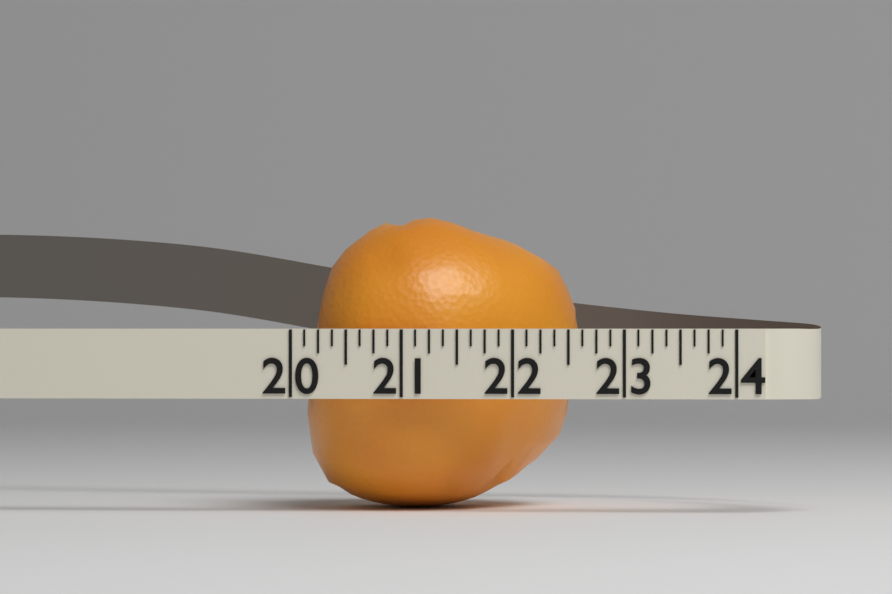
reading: 22.500 (no unit)
